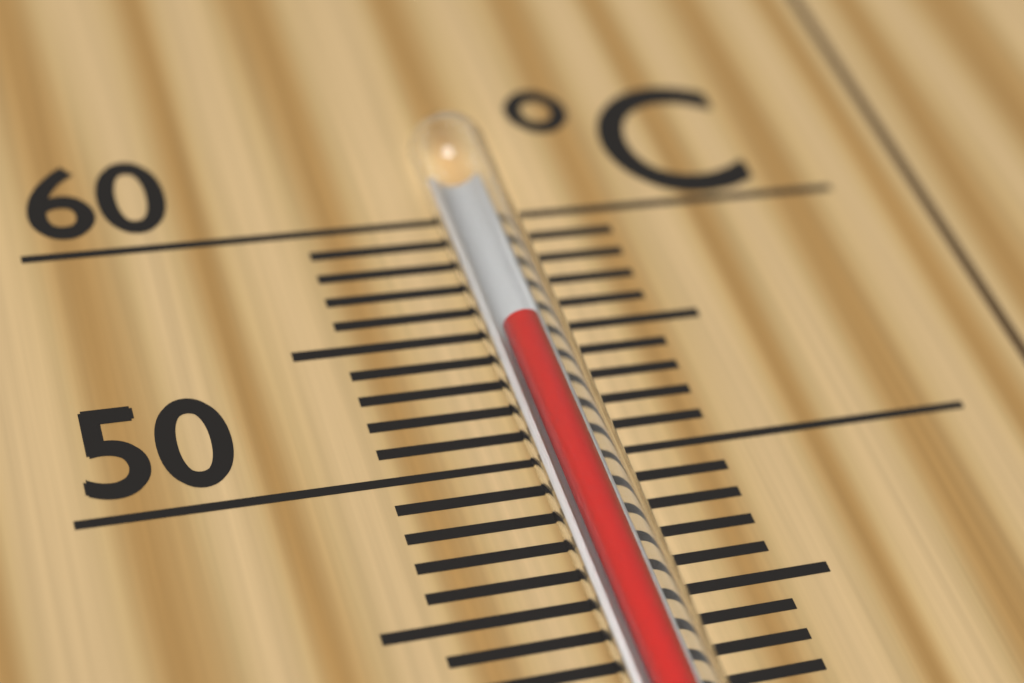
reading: 54 °C
